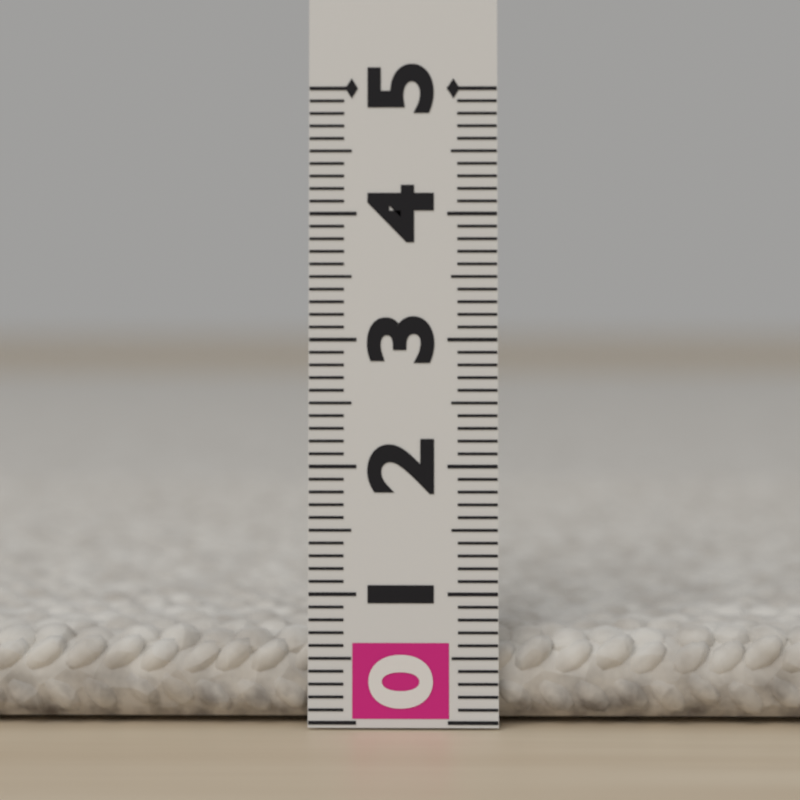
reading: 0.7 (no unit)
